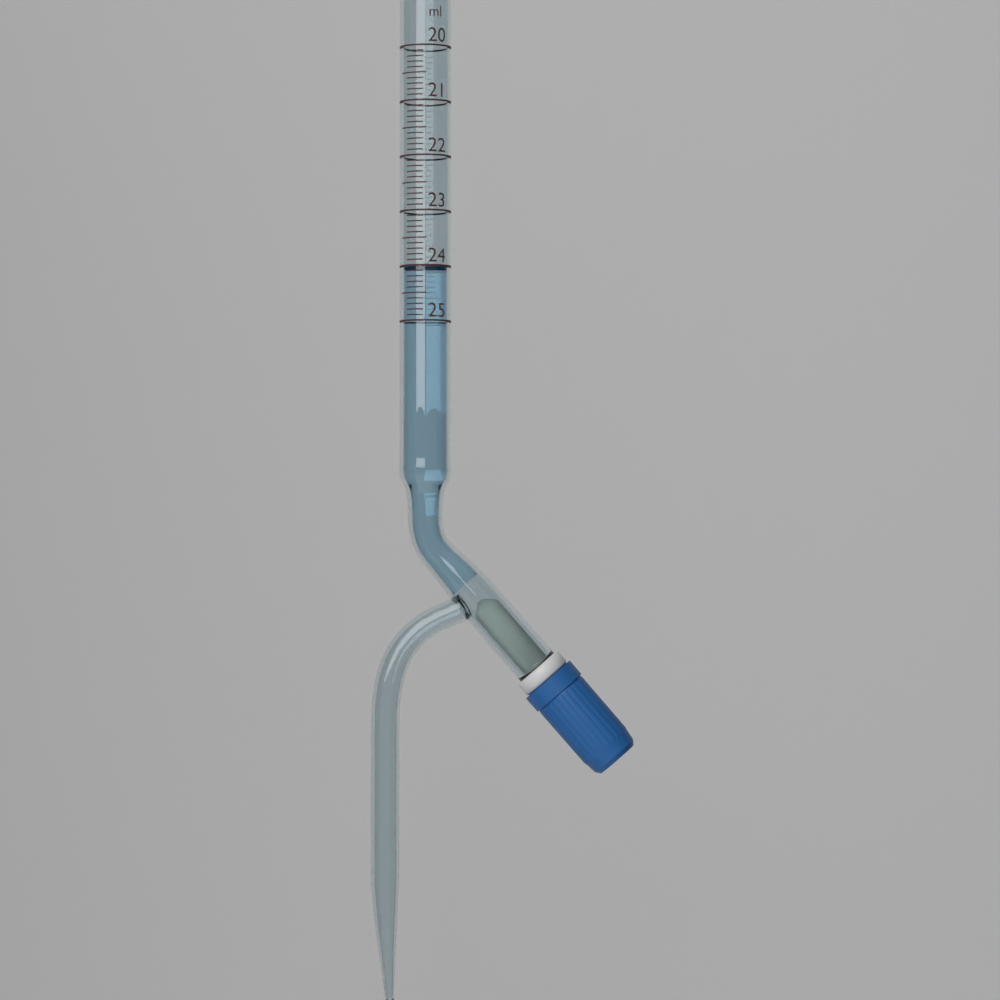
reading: 24.0 ml
